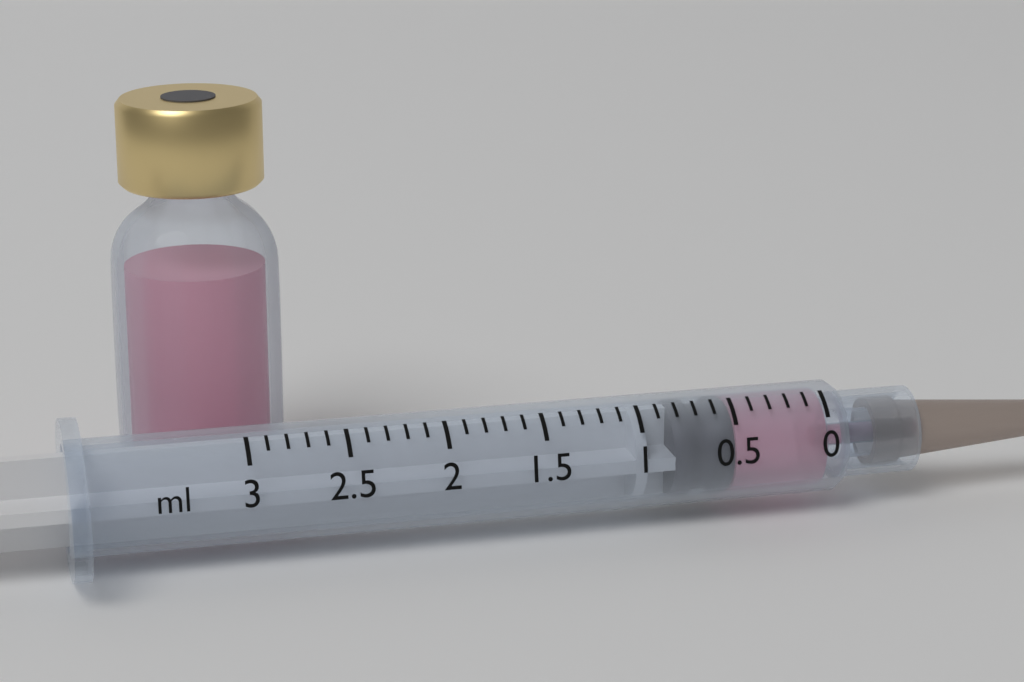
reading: 0.5 ml
